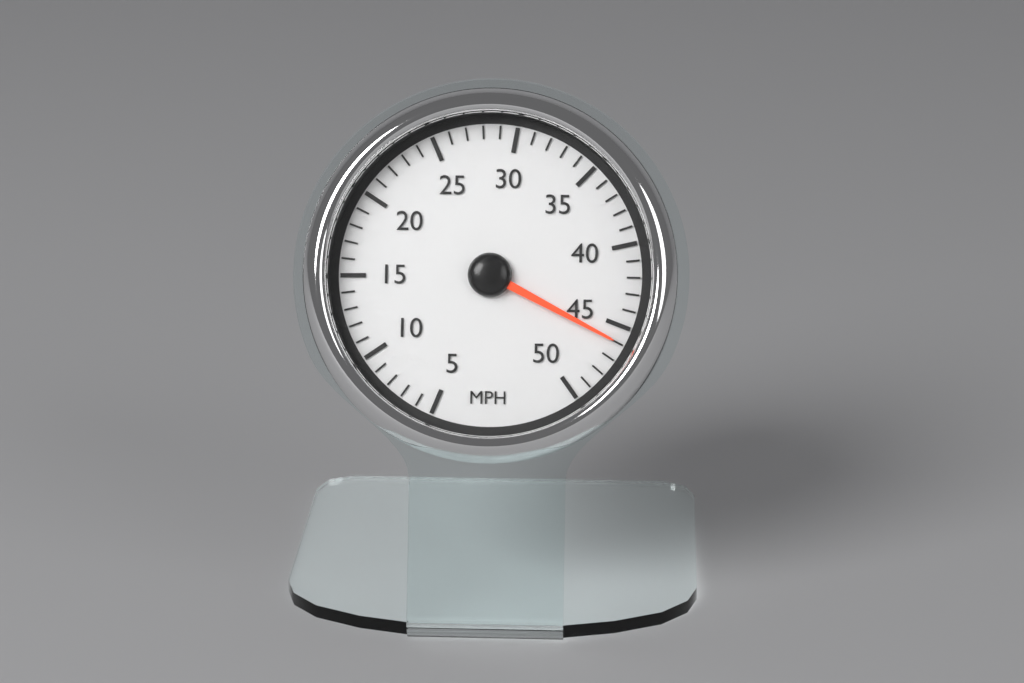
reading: 46 MPH
